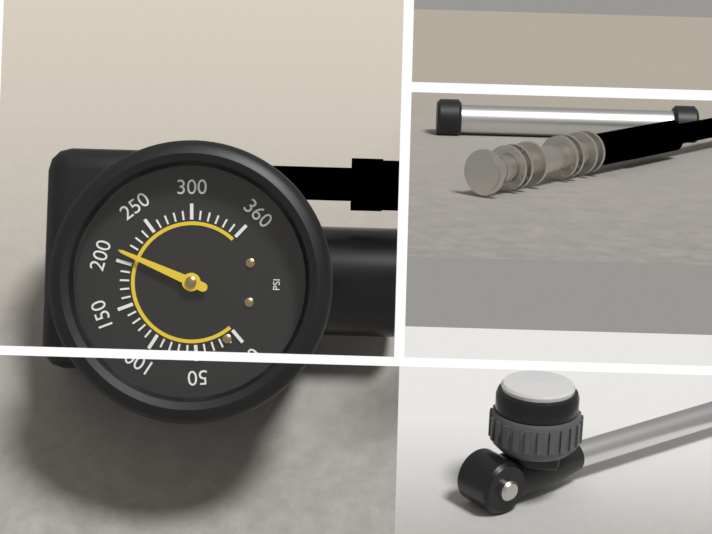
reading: 210 psi
